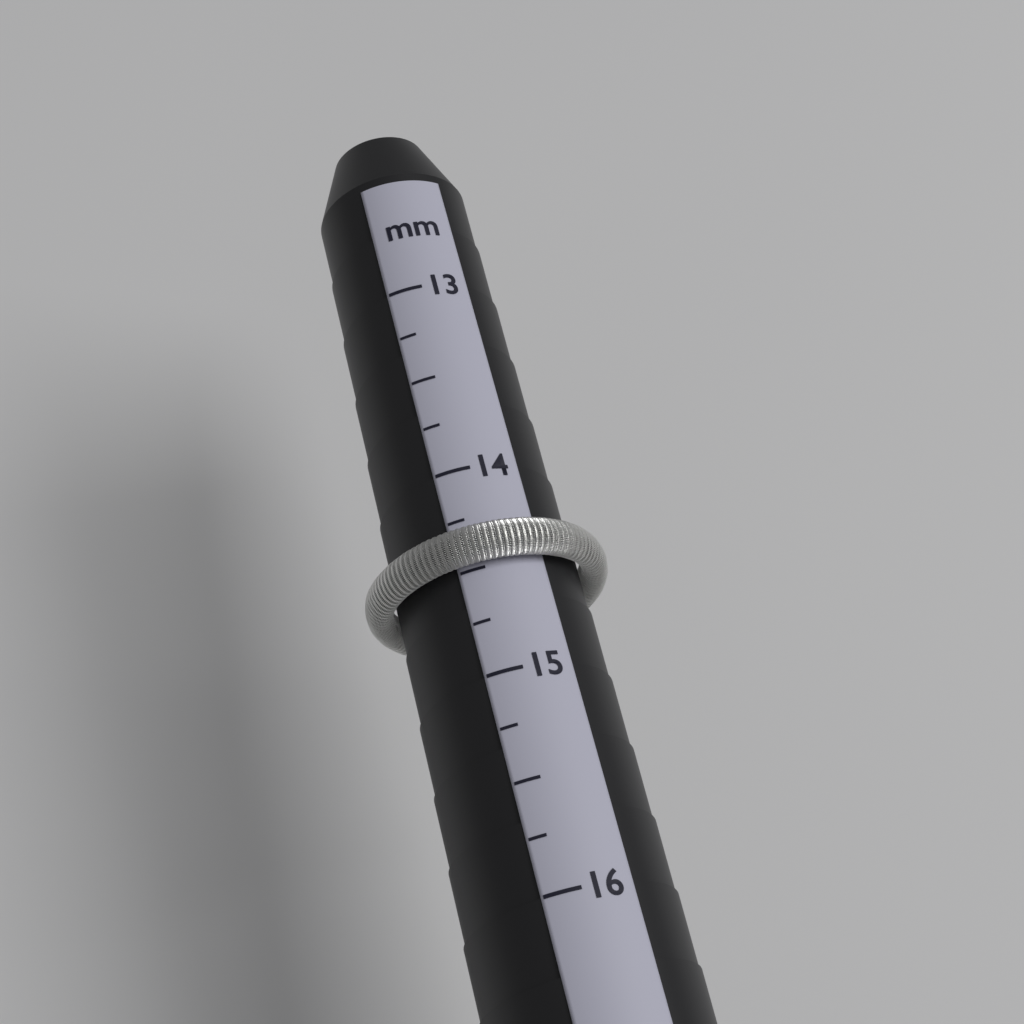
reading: 14.50 mm
